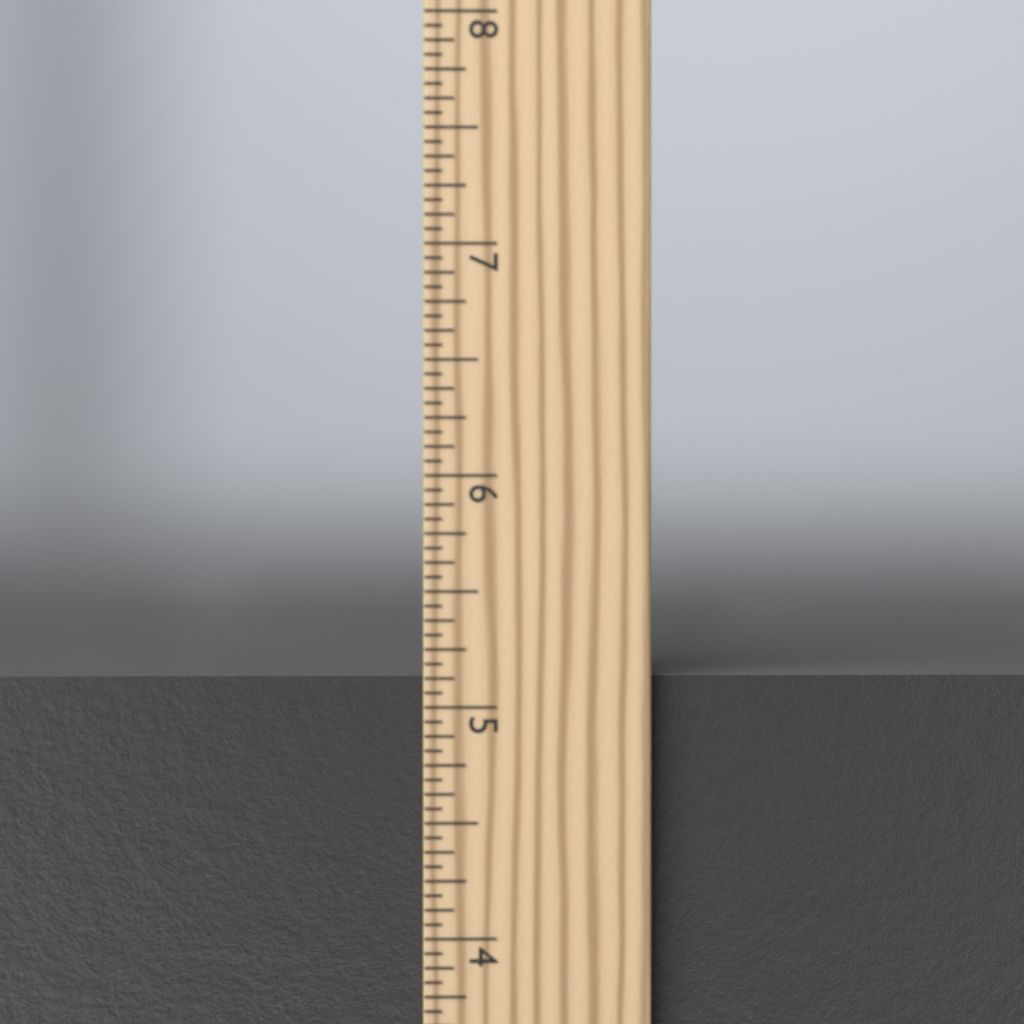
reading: 5.1250 in
